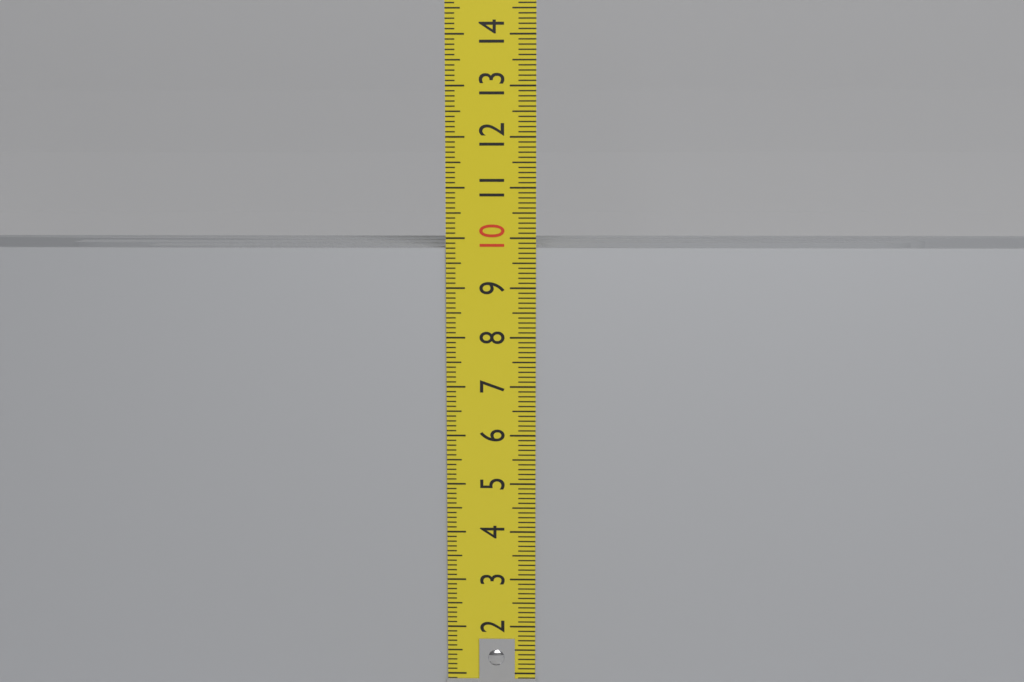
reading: 9.8 cm
